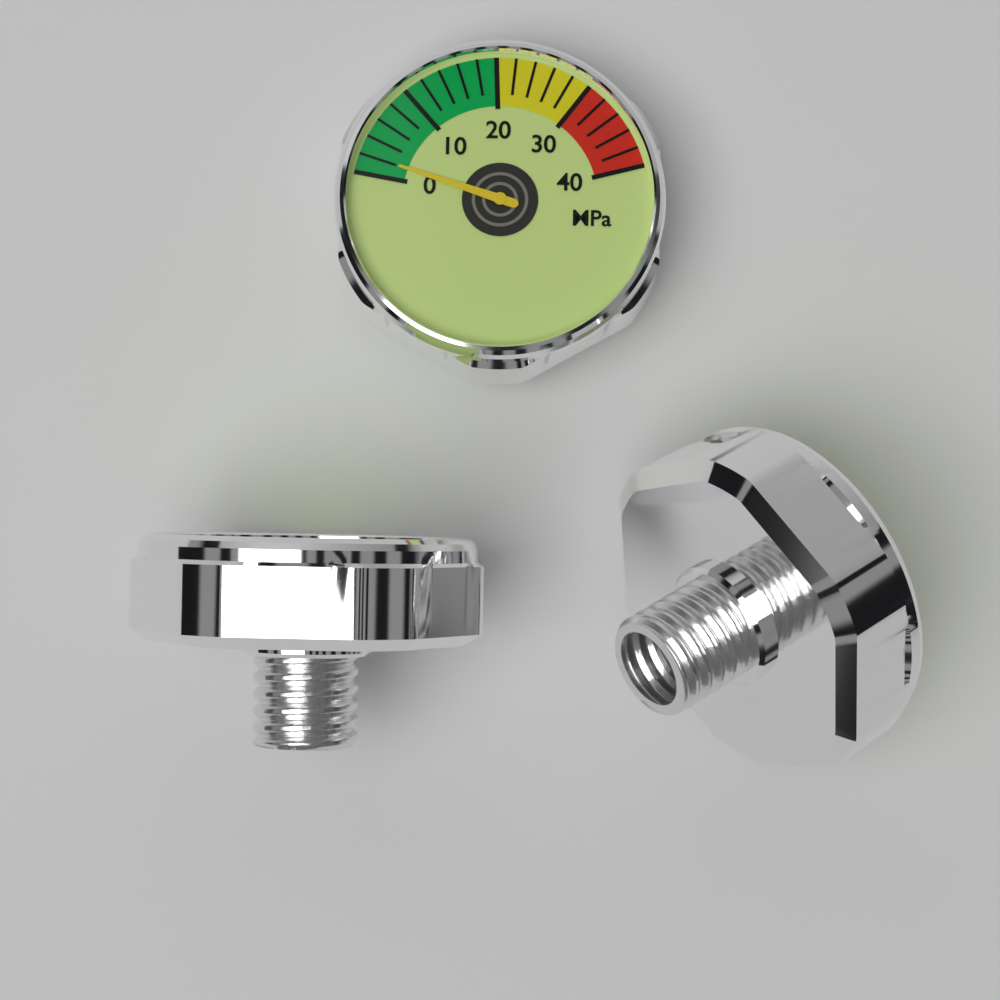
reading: 2 MPa
